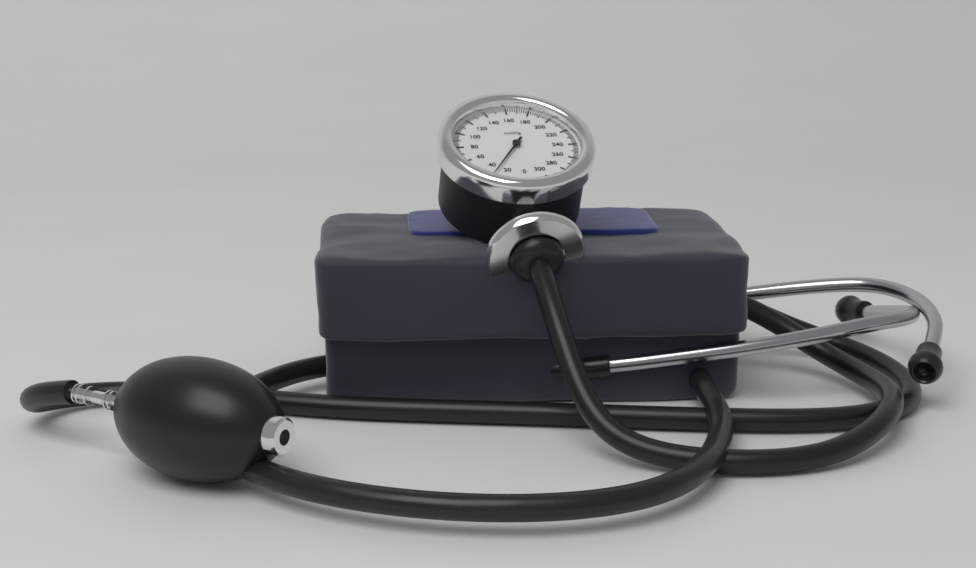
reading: 30 mmHg
